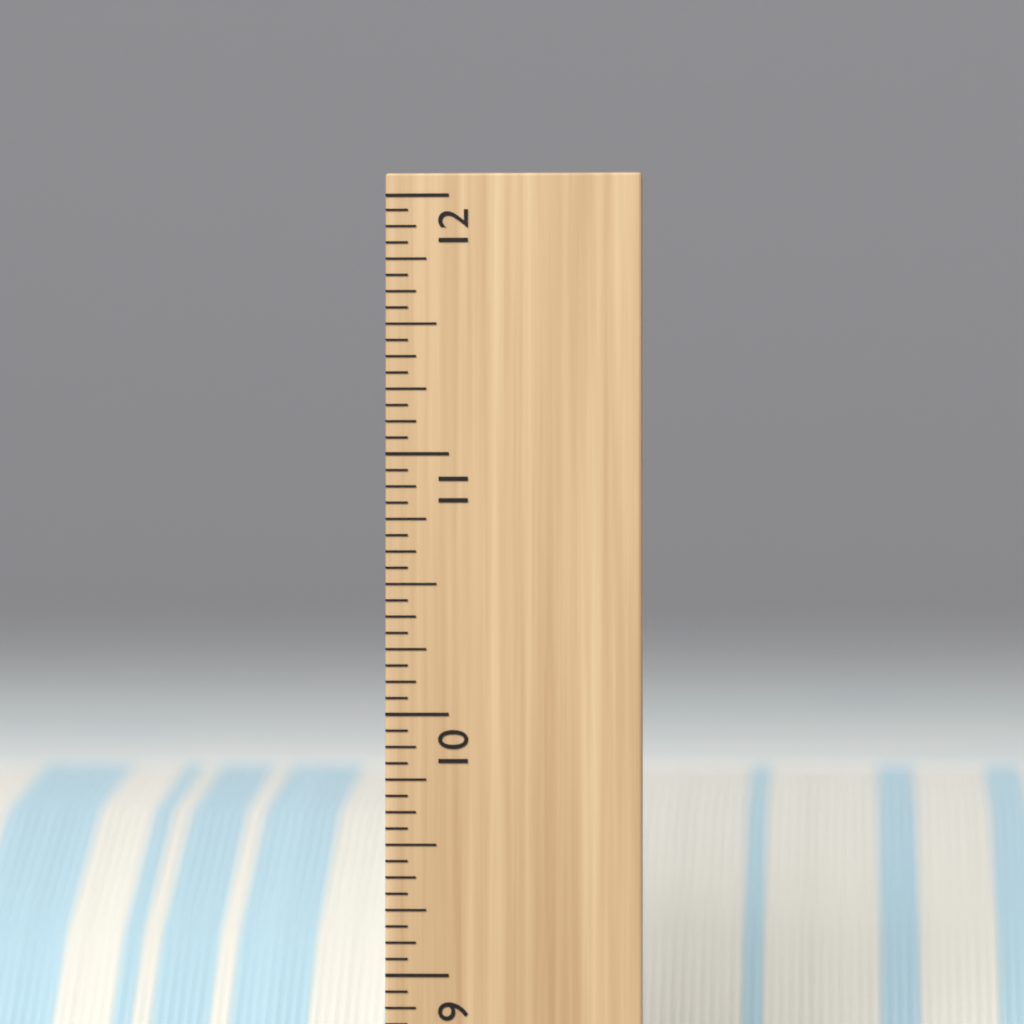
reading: 9.6875 inch
